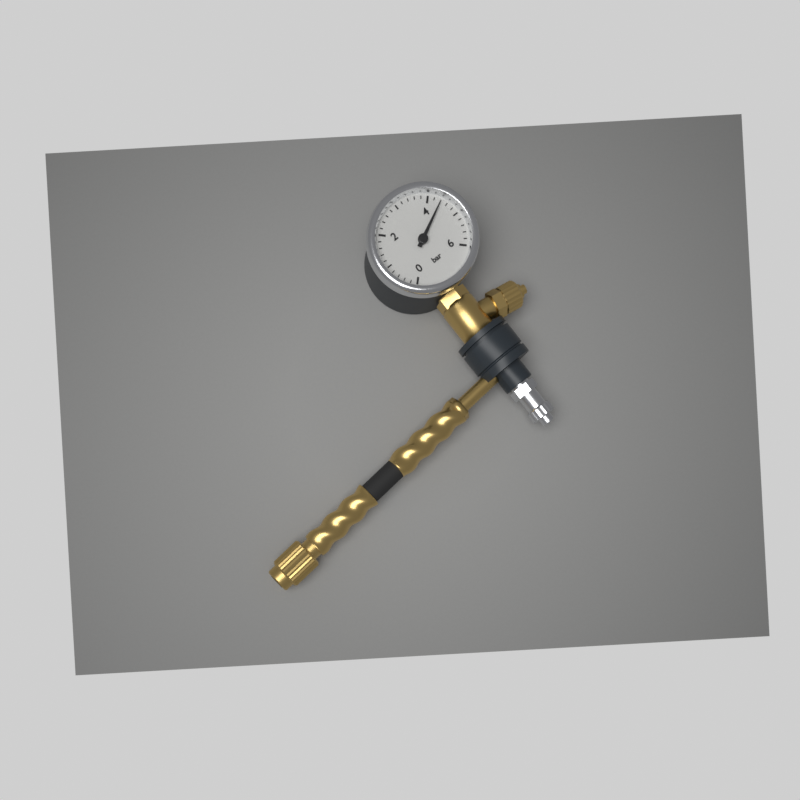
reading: 4.4 bar
